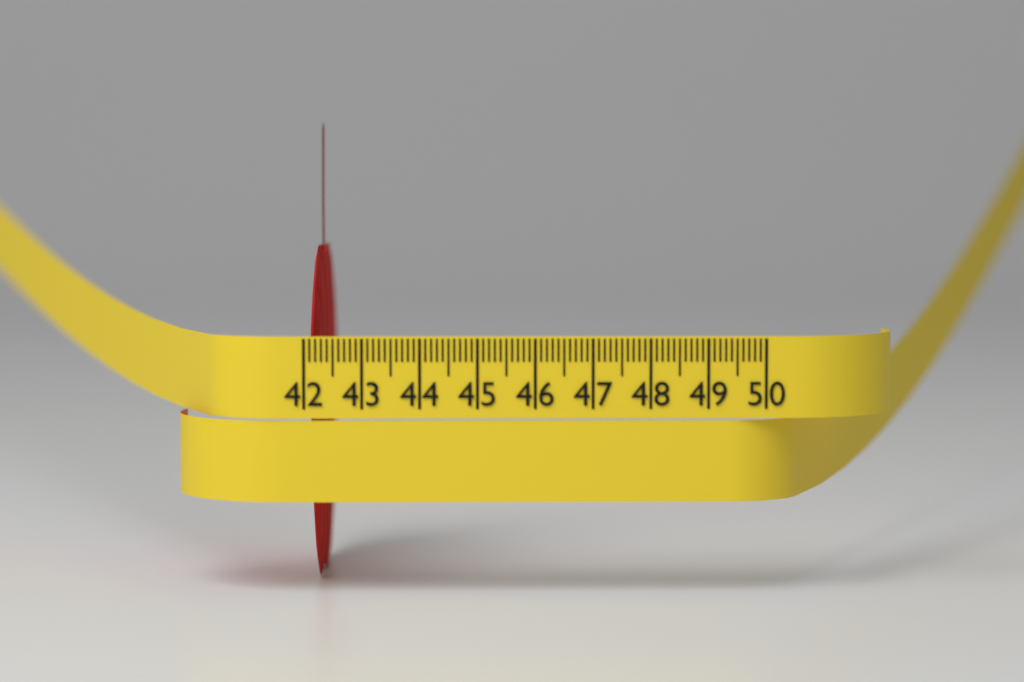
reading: 42.3 cm
